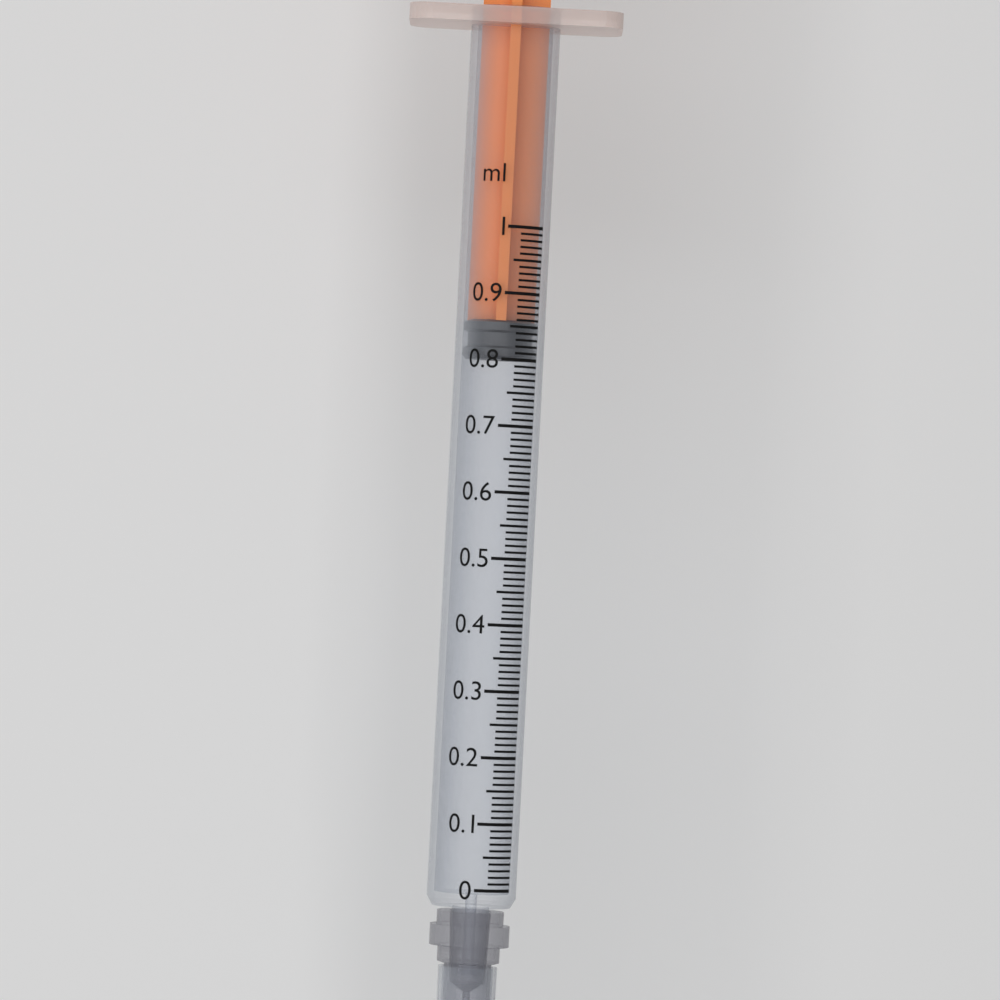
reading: 0.80 ml
